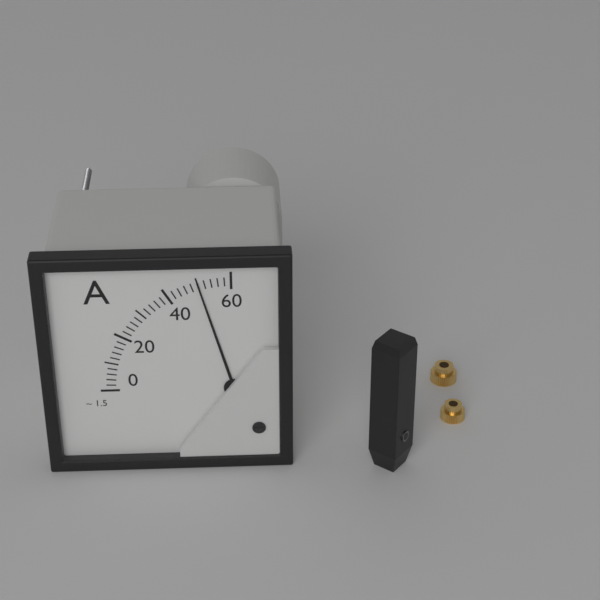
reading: 50 A
